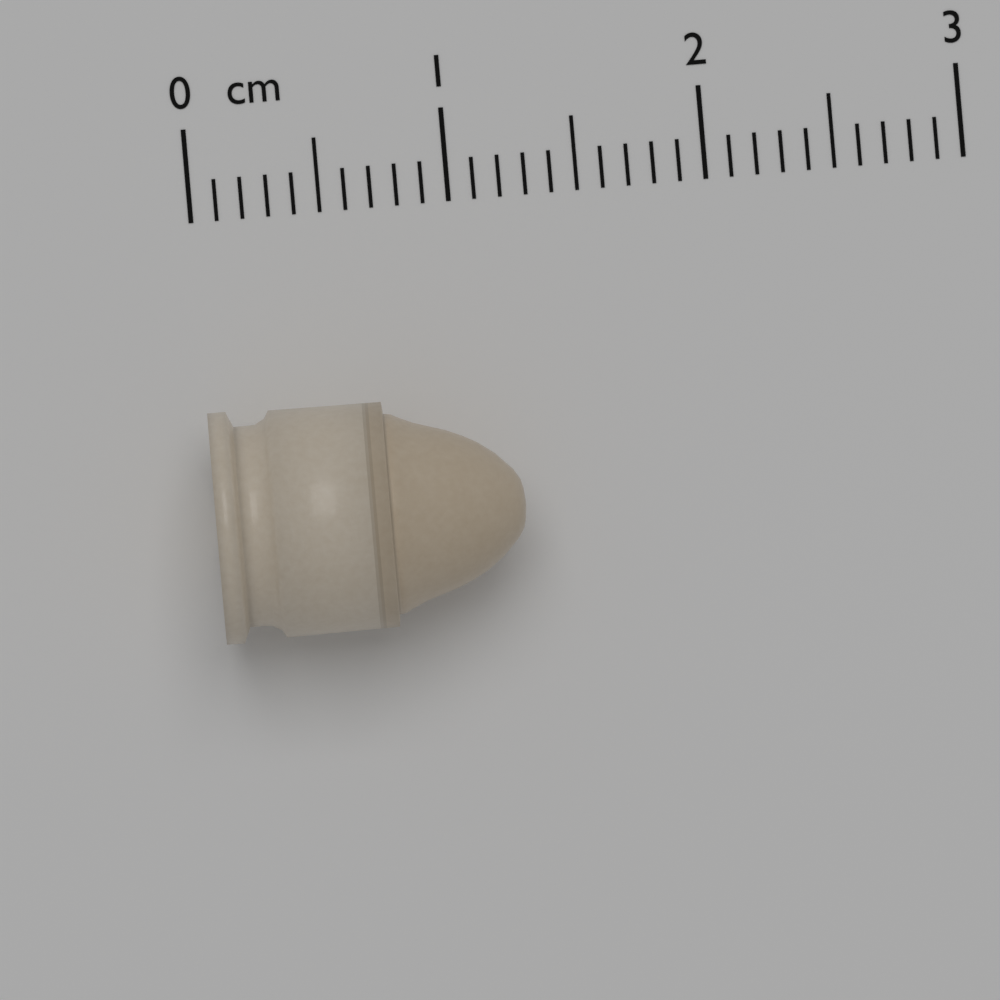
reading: 1.2 cm
